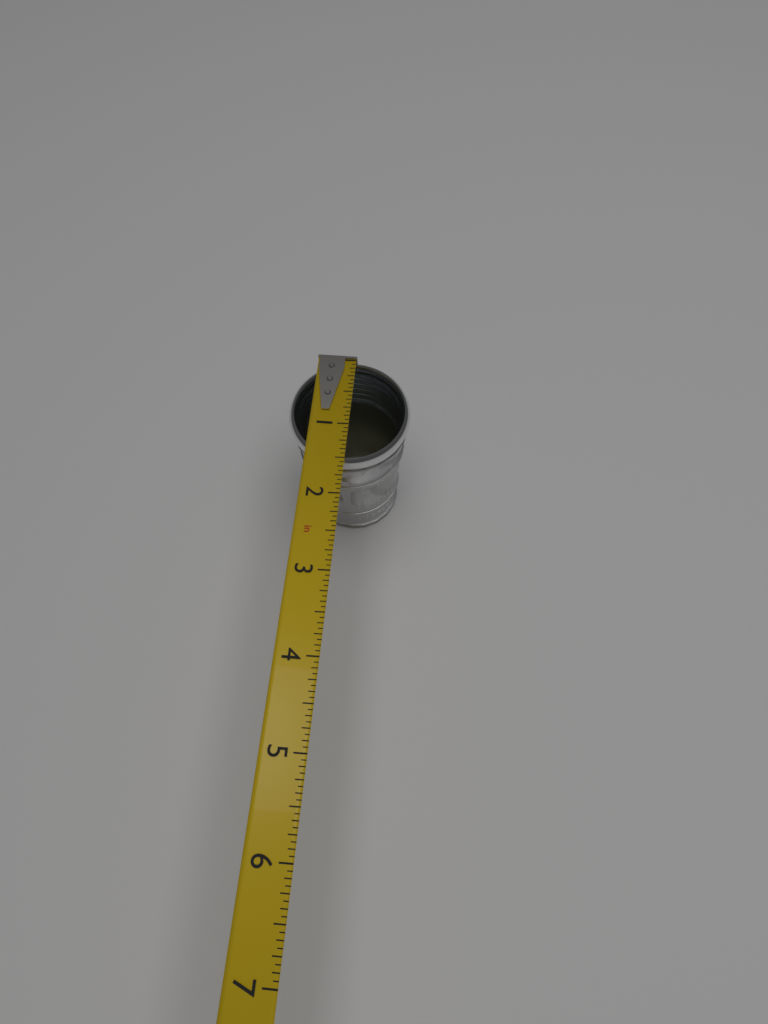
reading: 1.5625 in
